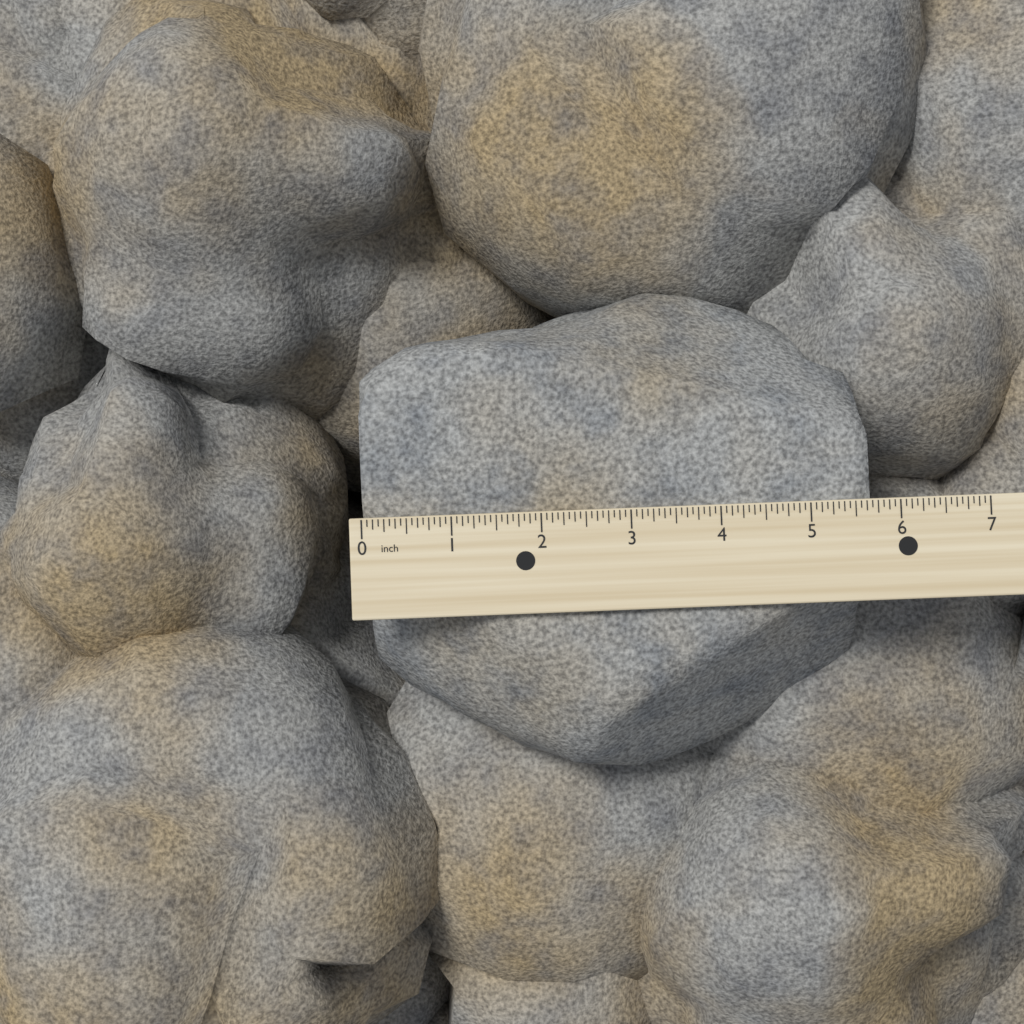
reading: 5.6875 inch
